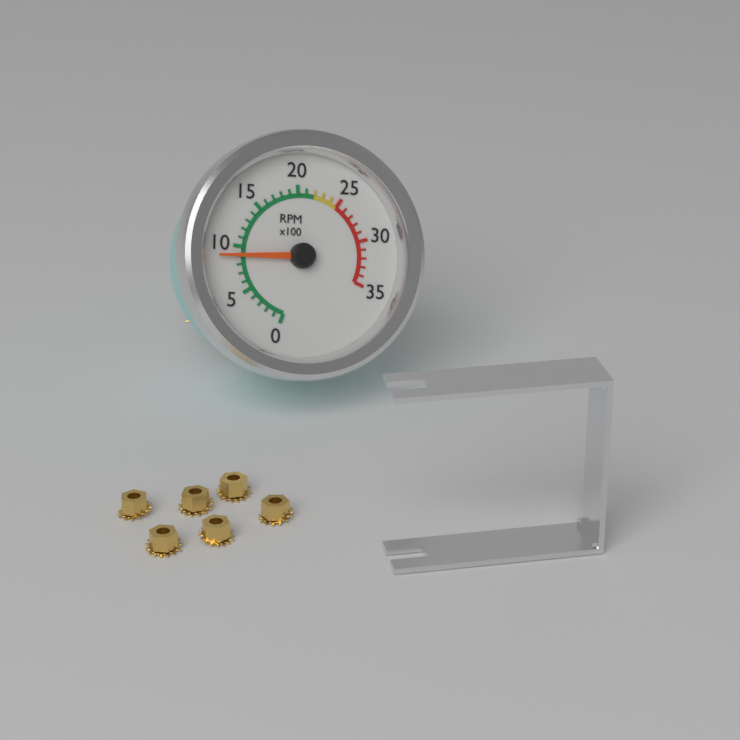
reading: 900 RPM
